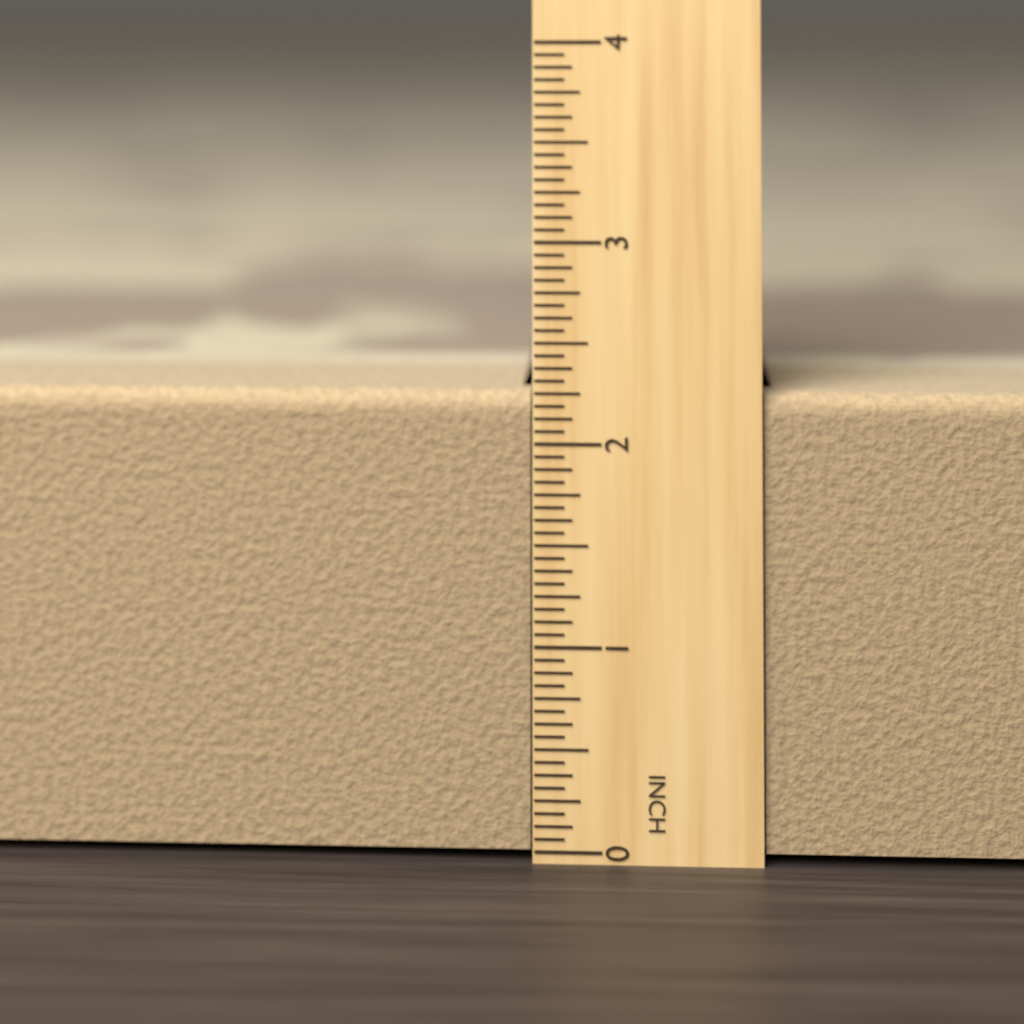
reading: 2.2500 in
